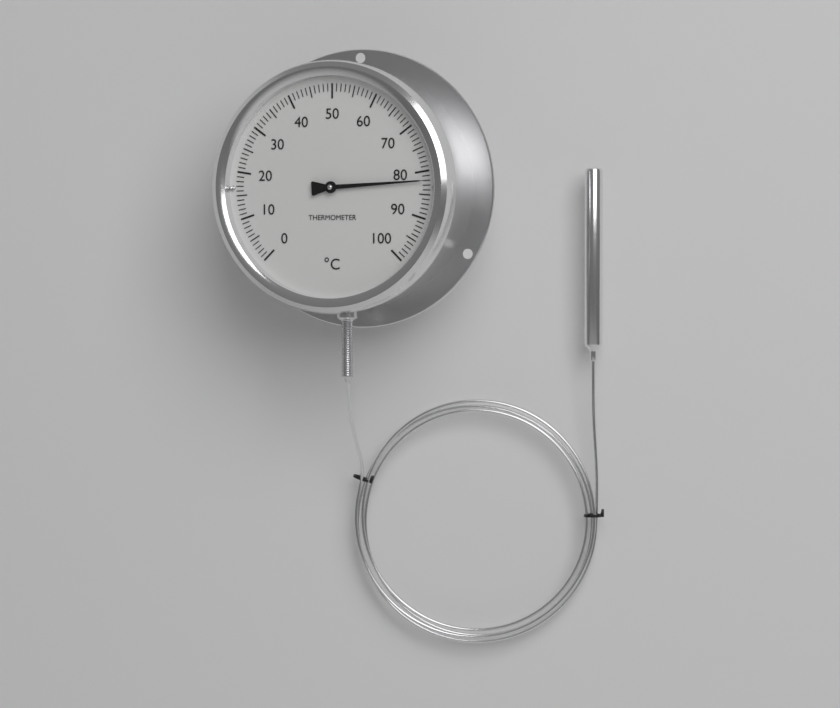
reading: 82 °C
